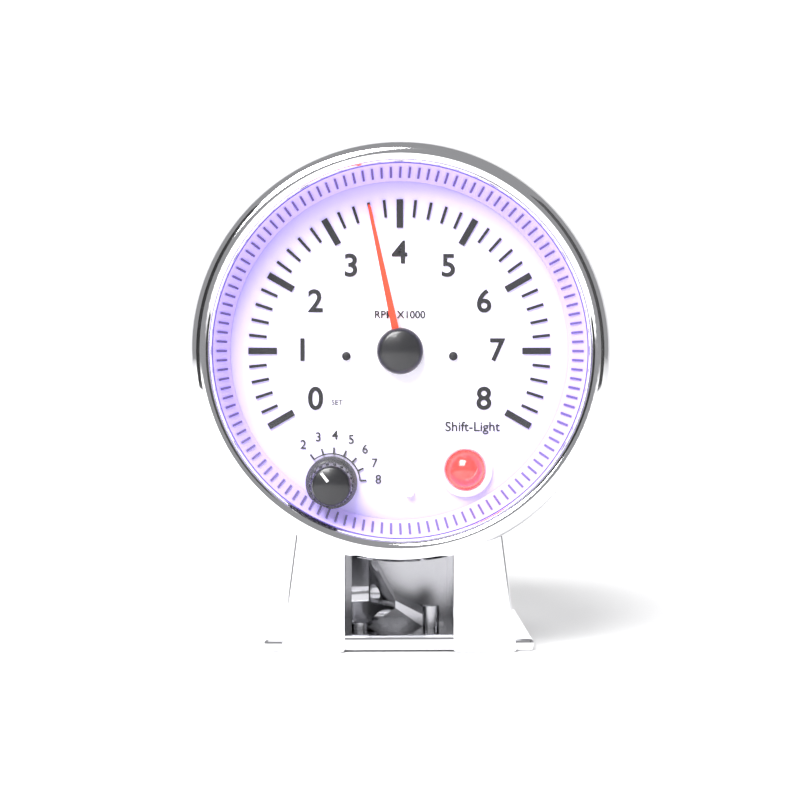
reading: 3.6 RPM x1000
